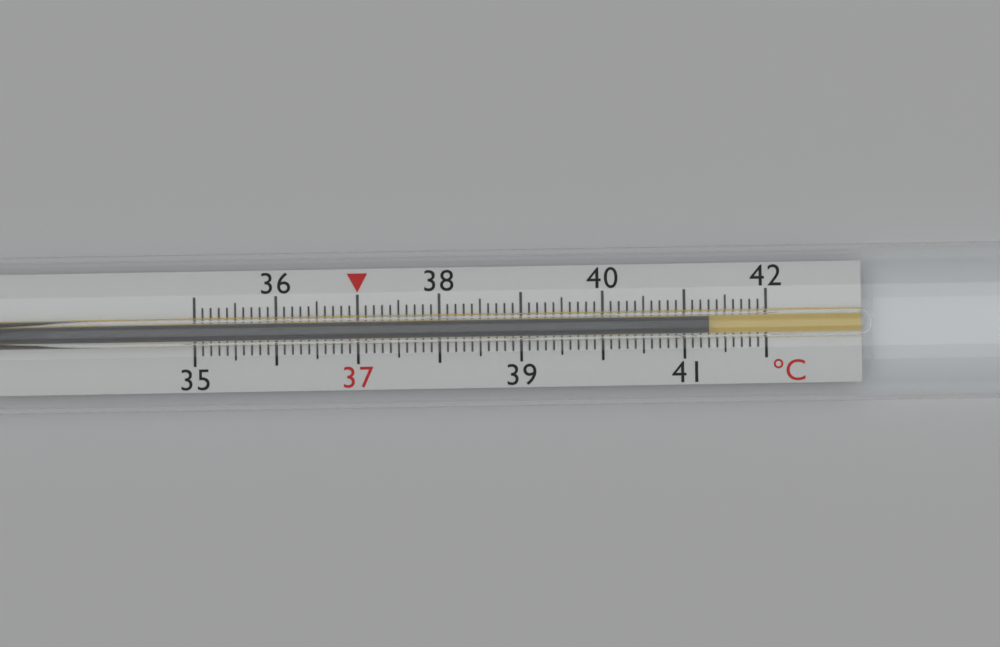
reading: 41.3 °C
